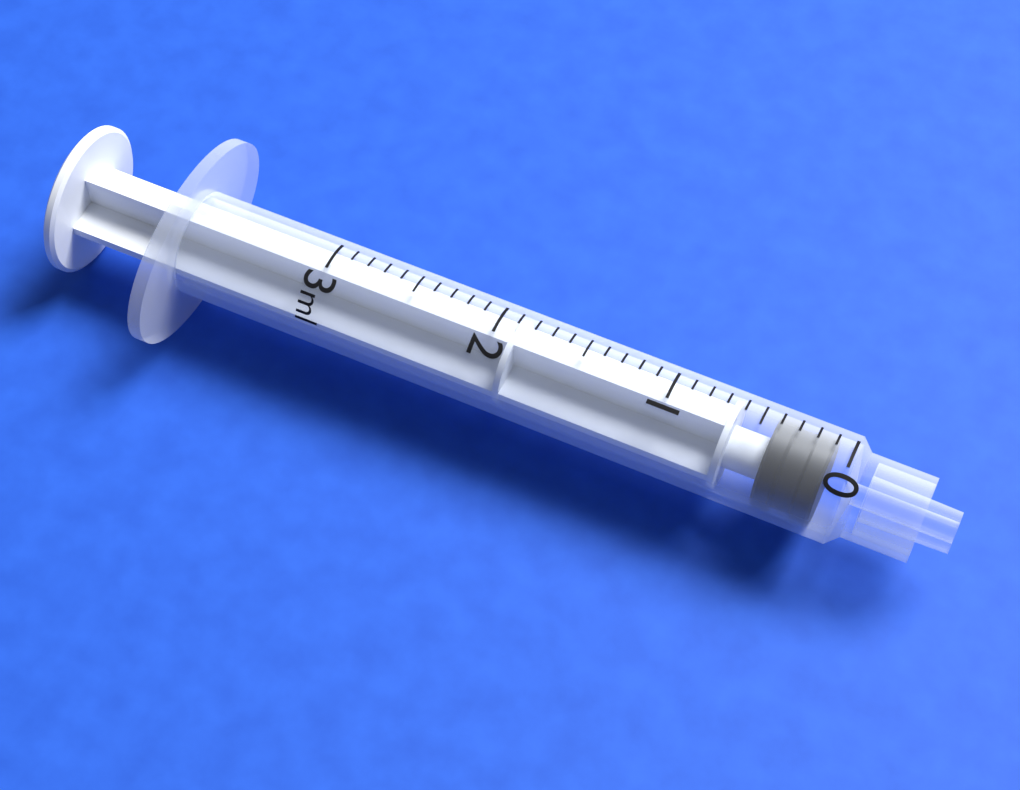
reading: 0.1 ml
